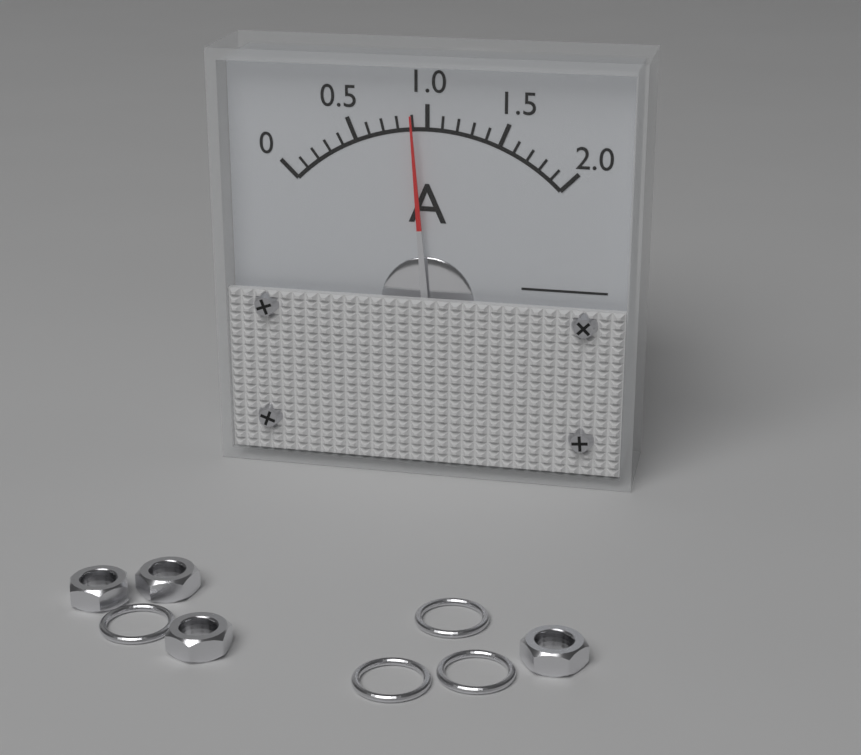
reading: 0.9 A
